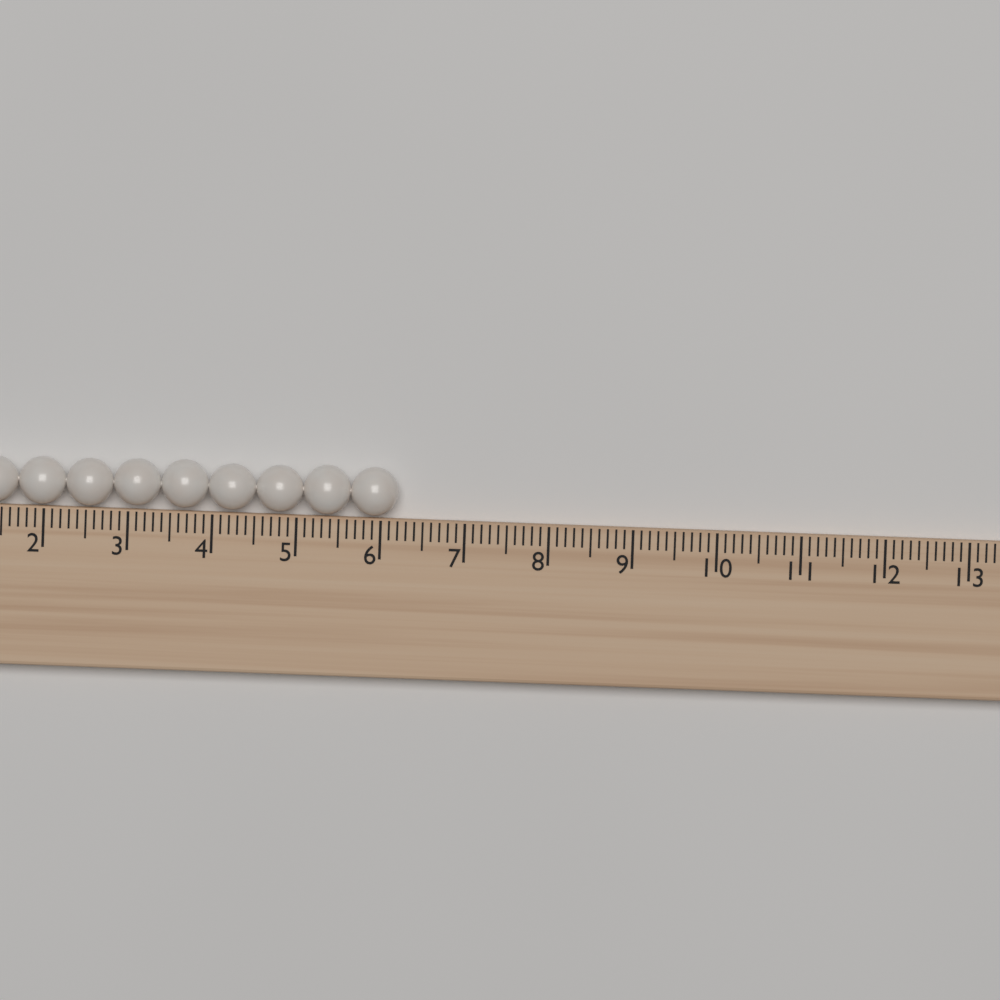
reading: 6.2 (no unit)
